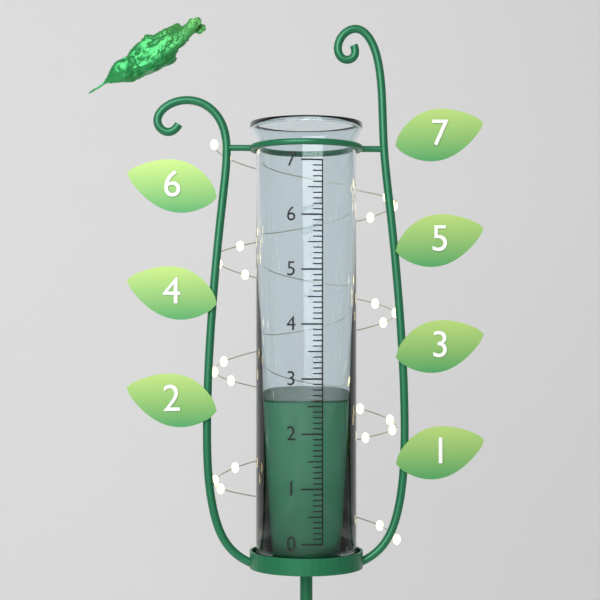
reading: 2.6 (no unit)
